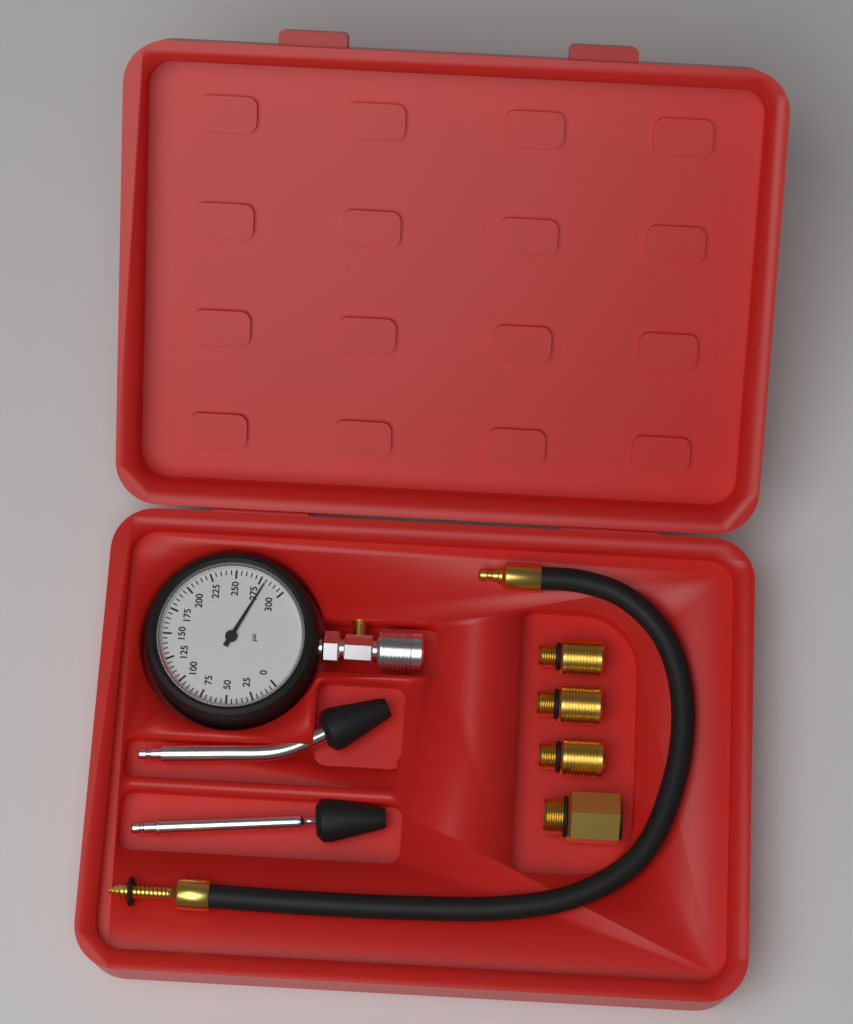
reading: 280 psi
